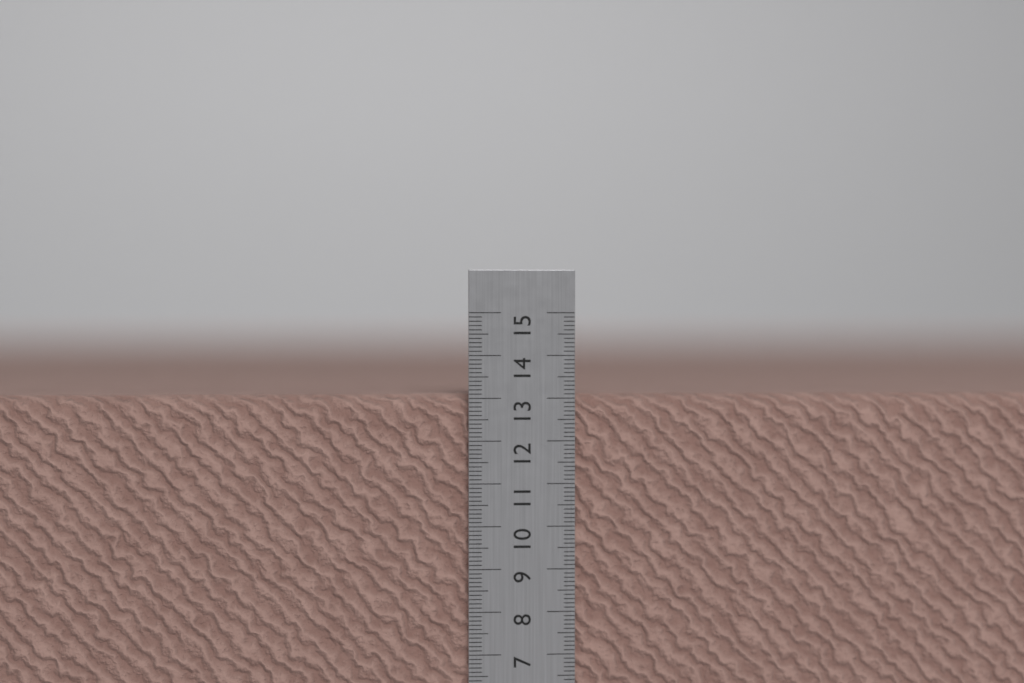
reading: 13.1 cm
